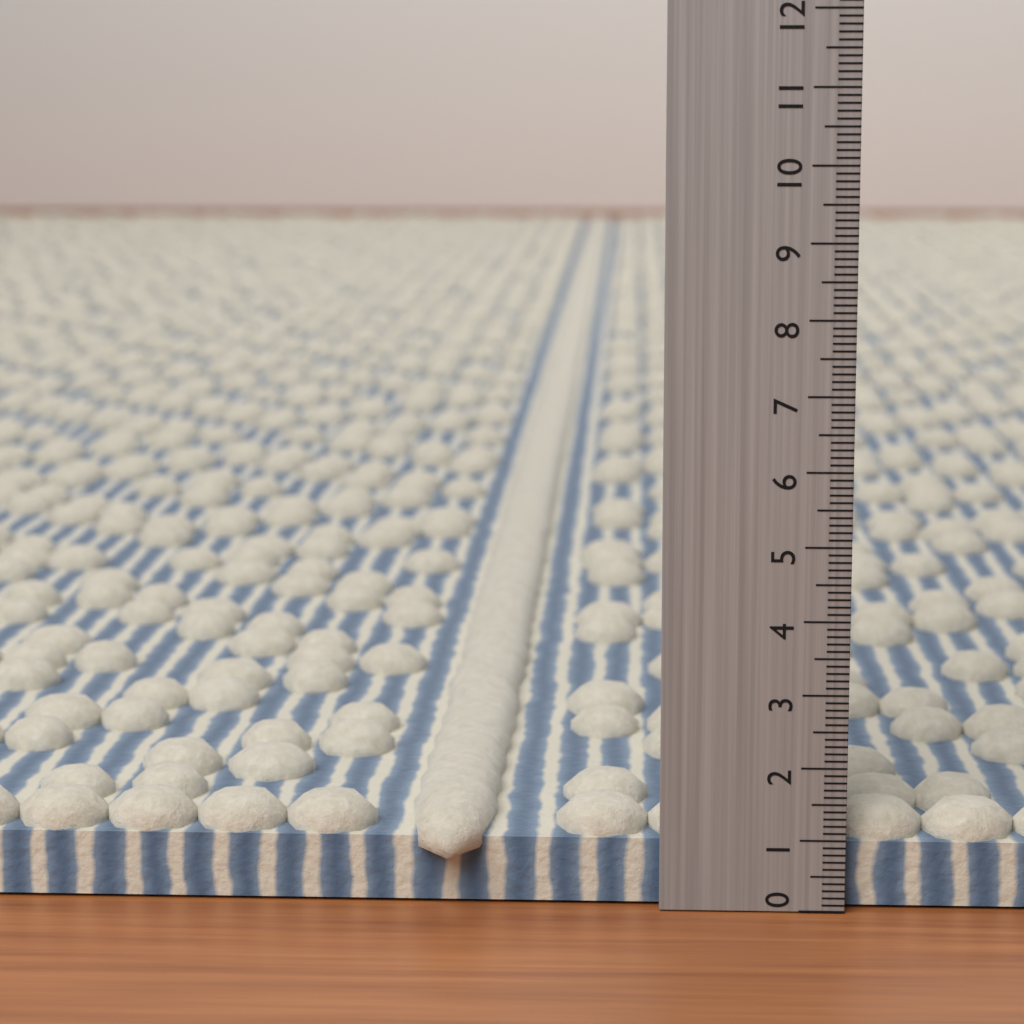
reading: 1.4 (no unit)
